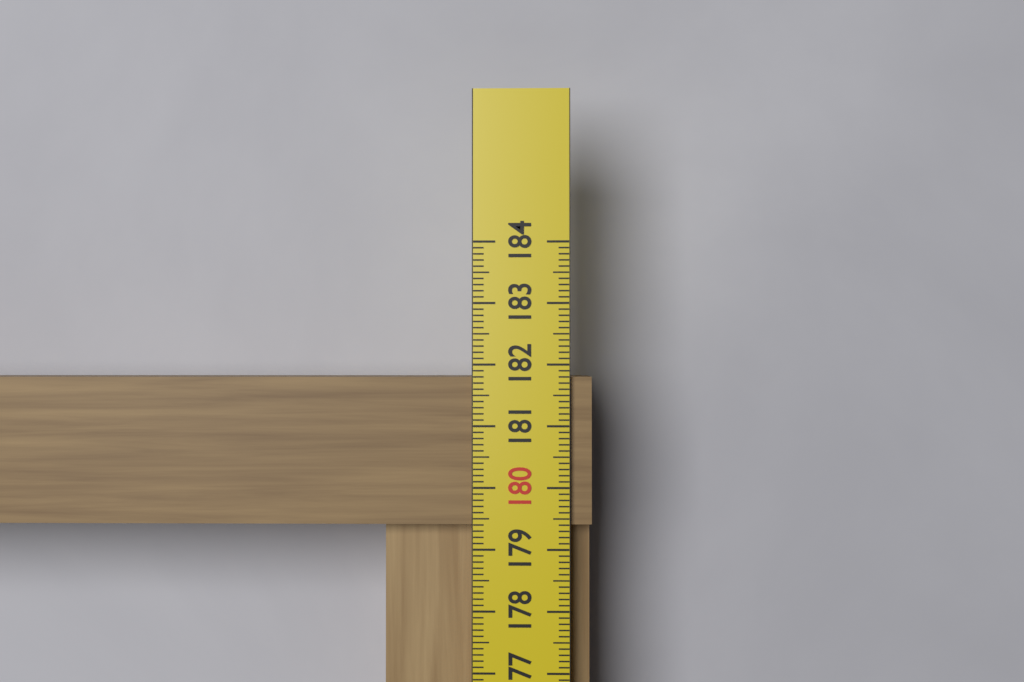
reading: 181.8 cm
